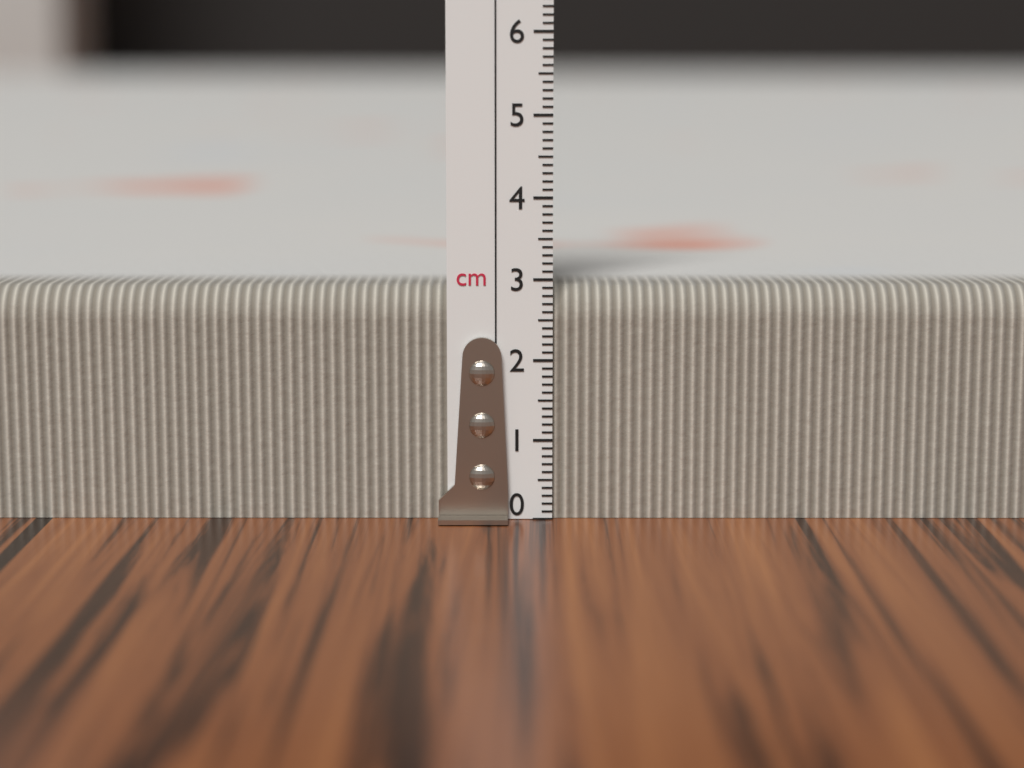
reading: 2.9 cm
